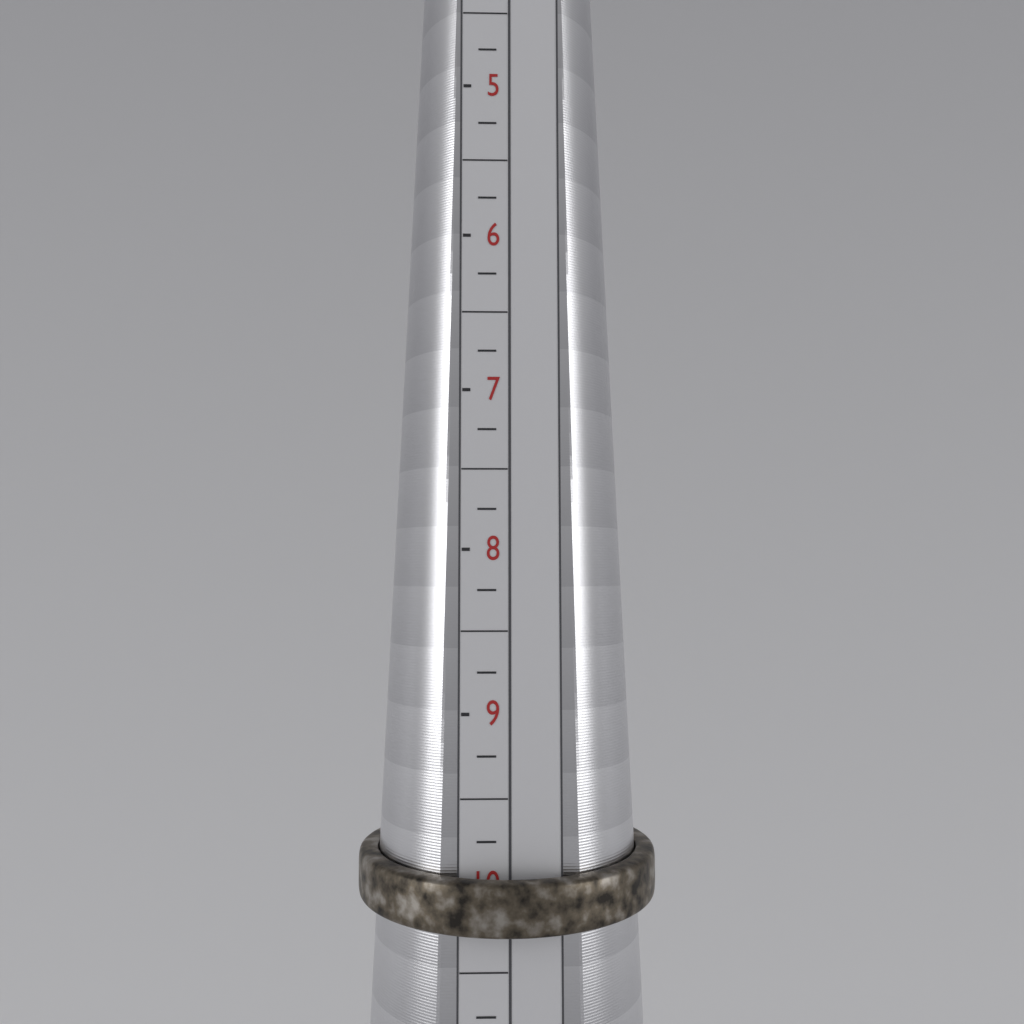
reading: 10.25 (no unit)
